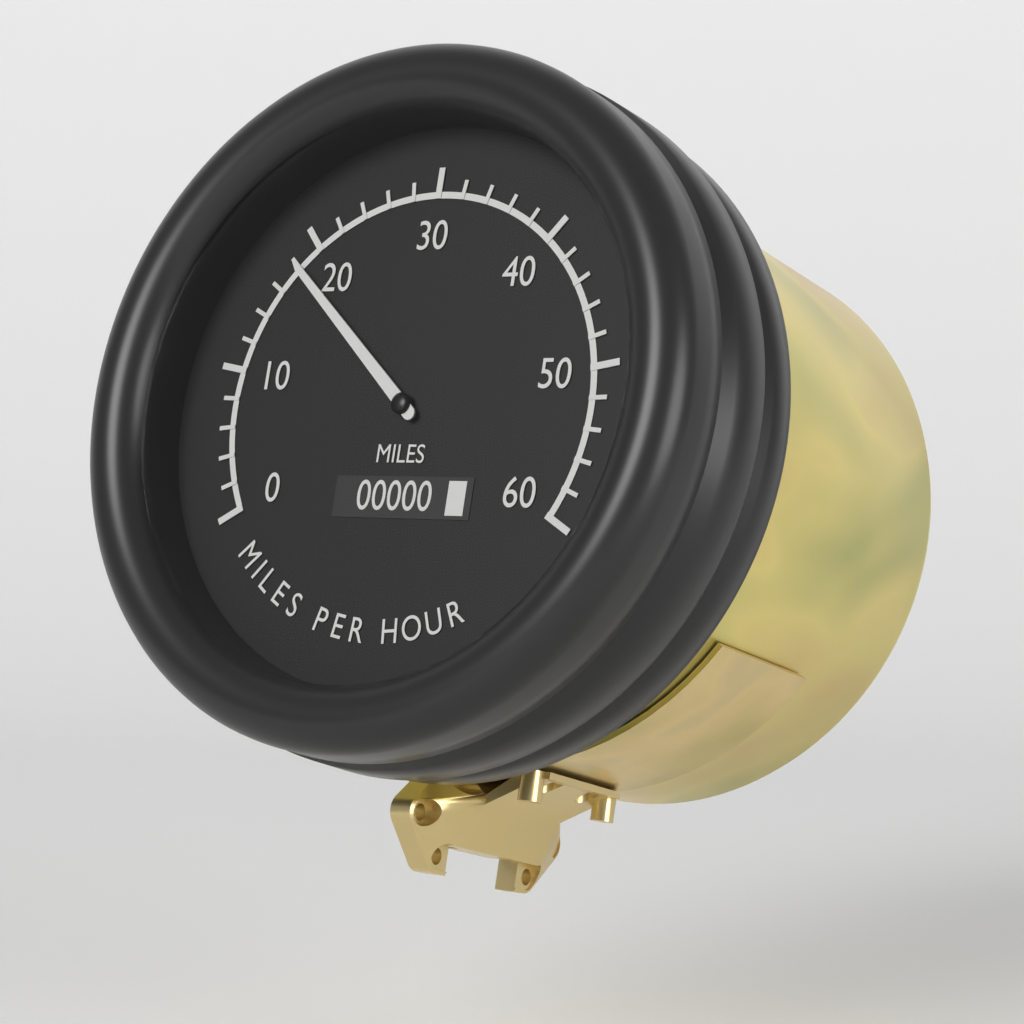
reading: 18 mph
